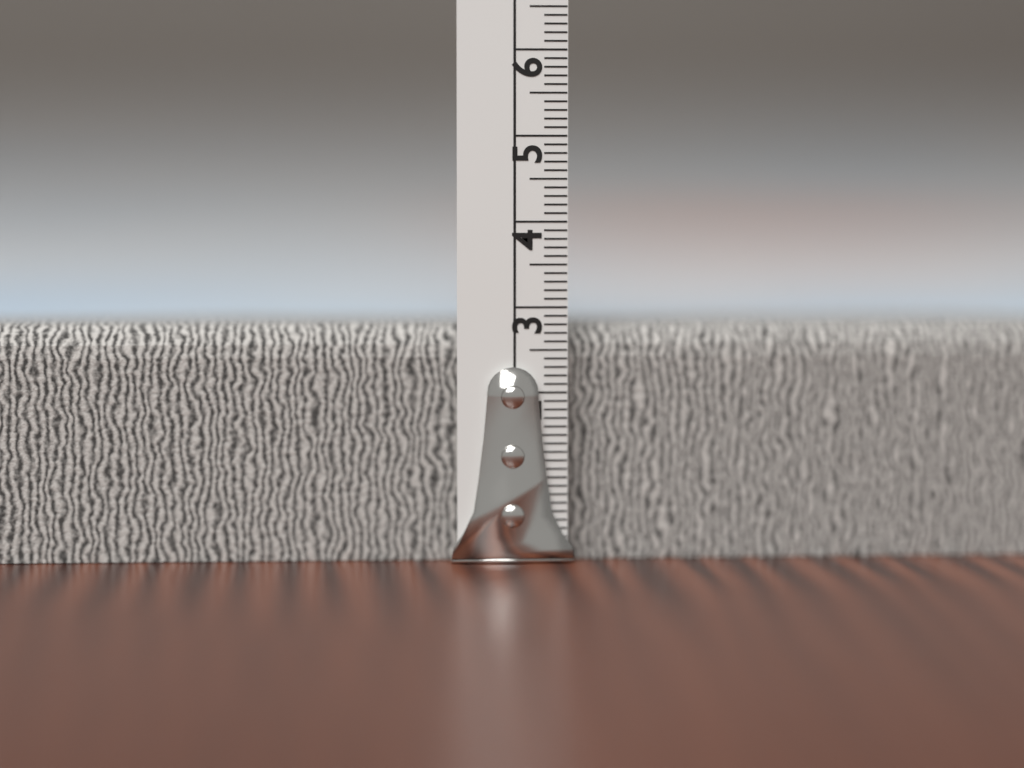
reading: 2.8 cm
